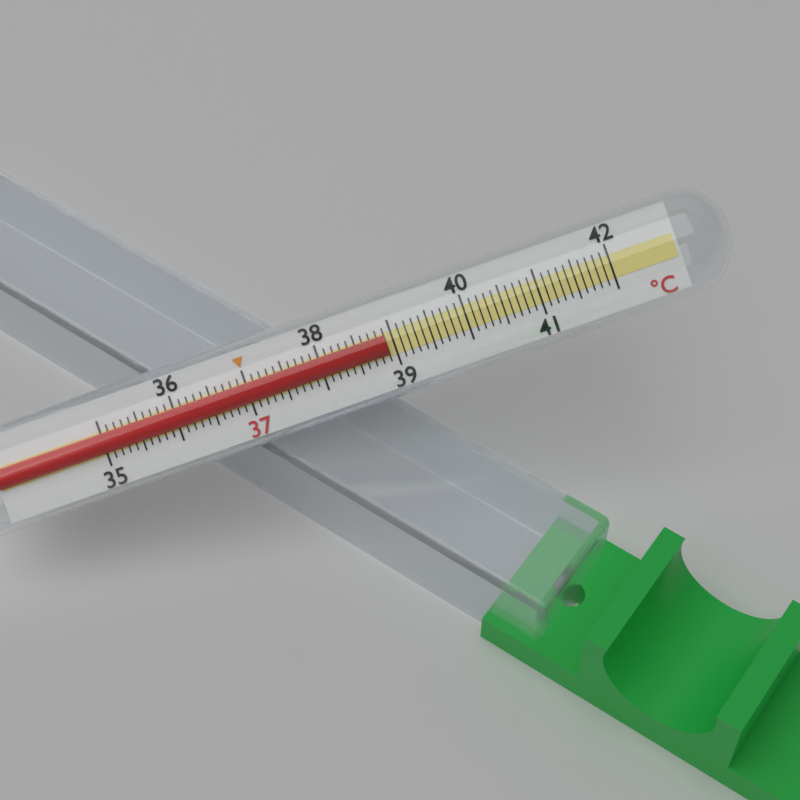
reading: 38.9 °C
